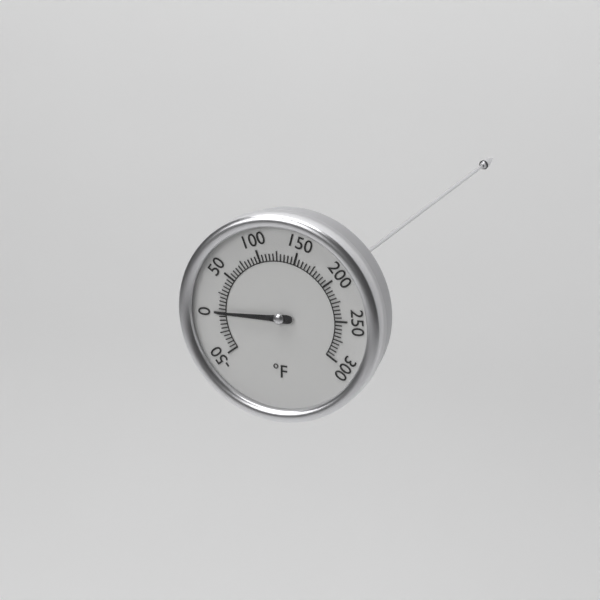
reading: 0 °F
